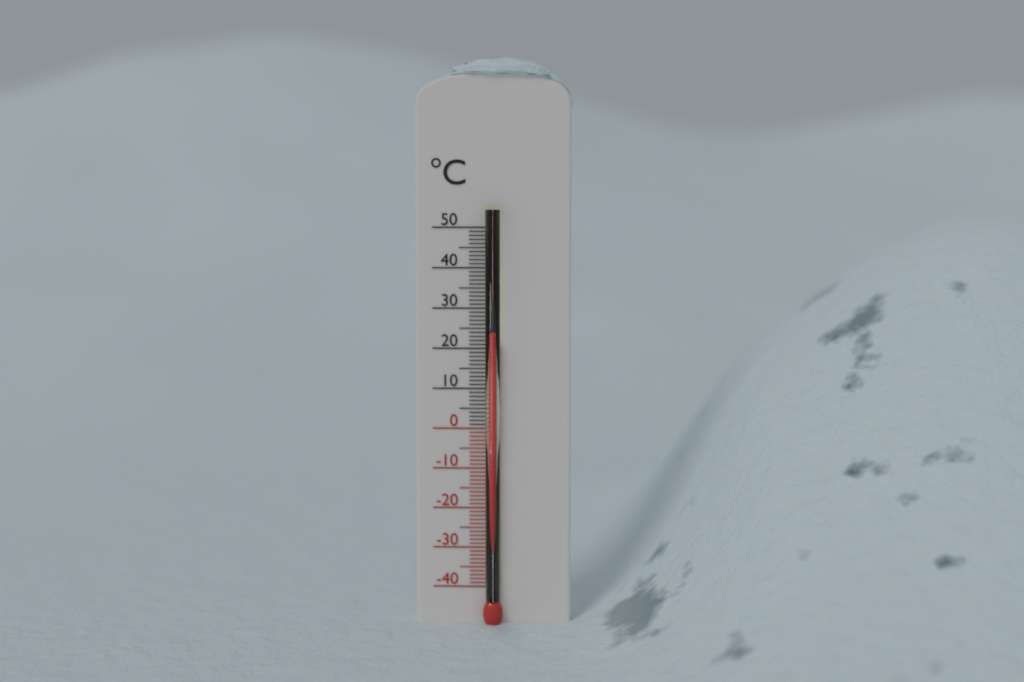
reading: 23 °C
